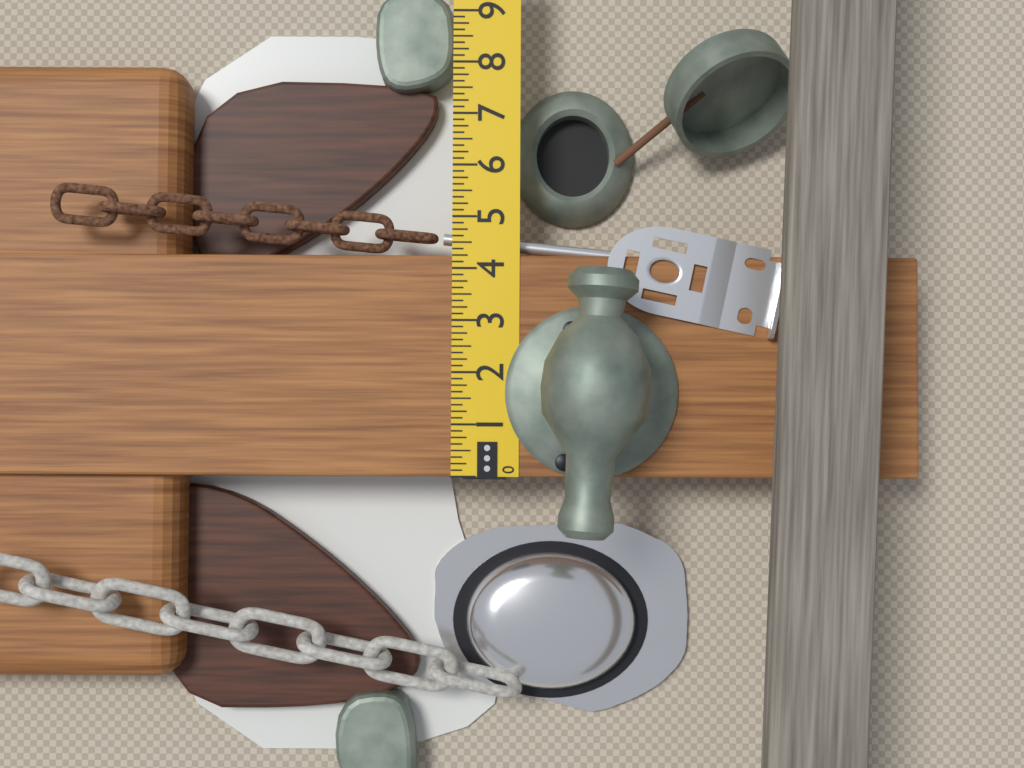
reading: 4.250 in
